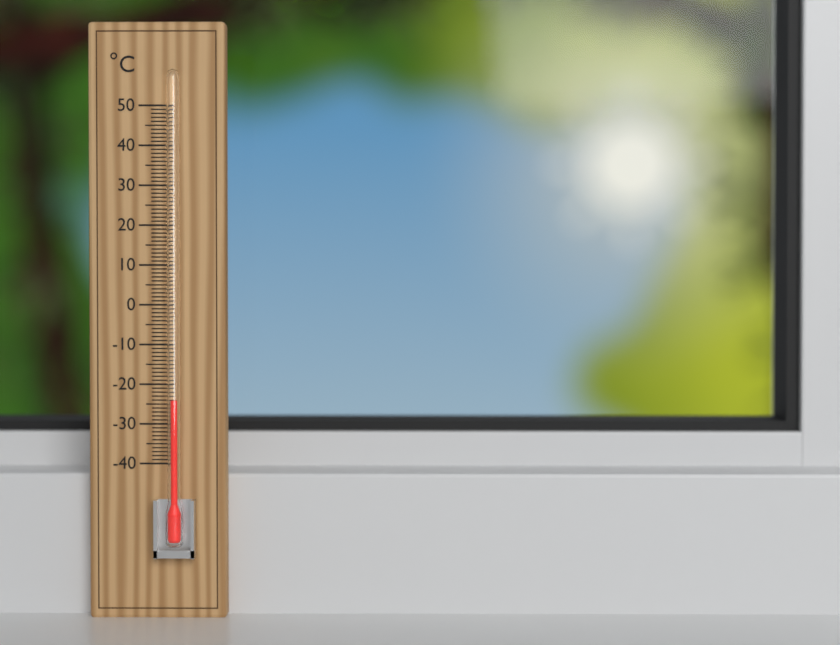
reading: -24 °C
